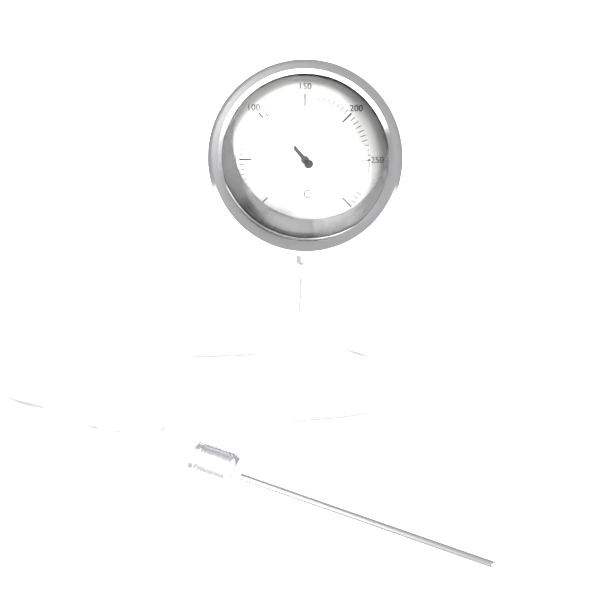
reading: 105 °C
